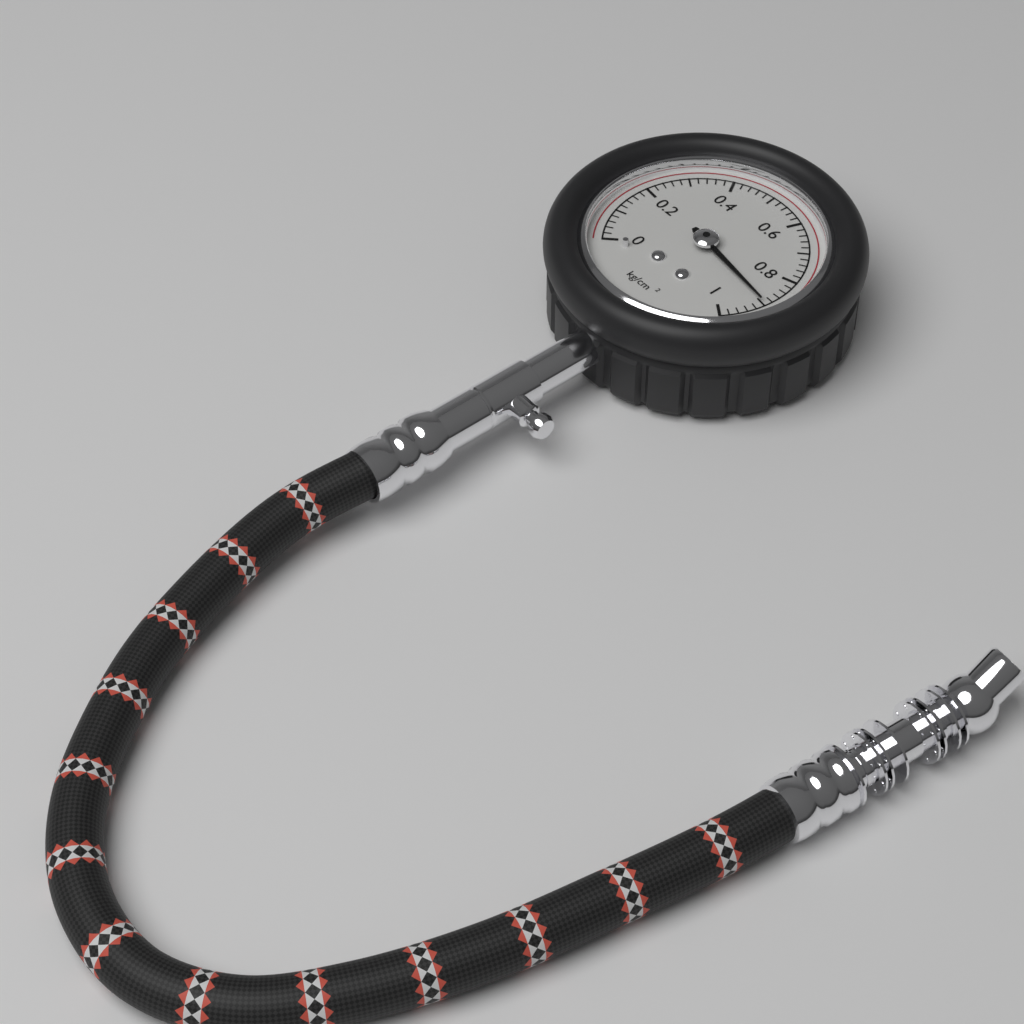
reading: 0.90 kg/cm²
